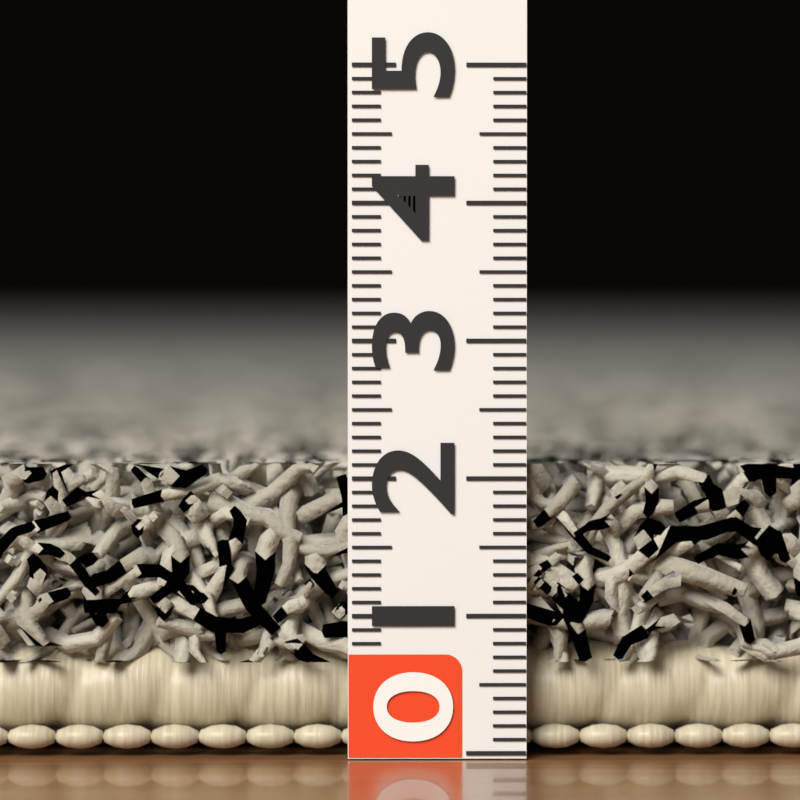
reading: 2.1 (no unit)
